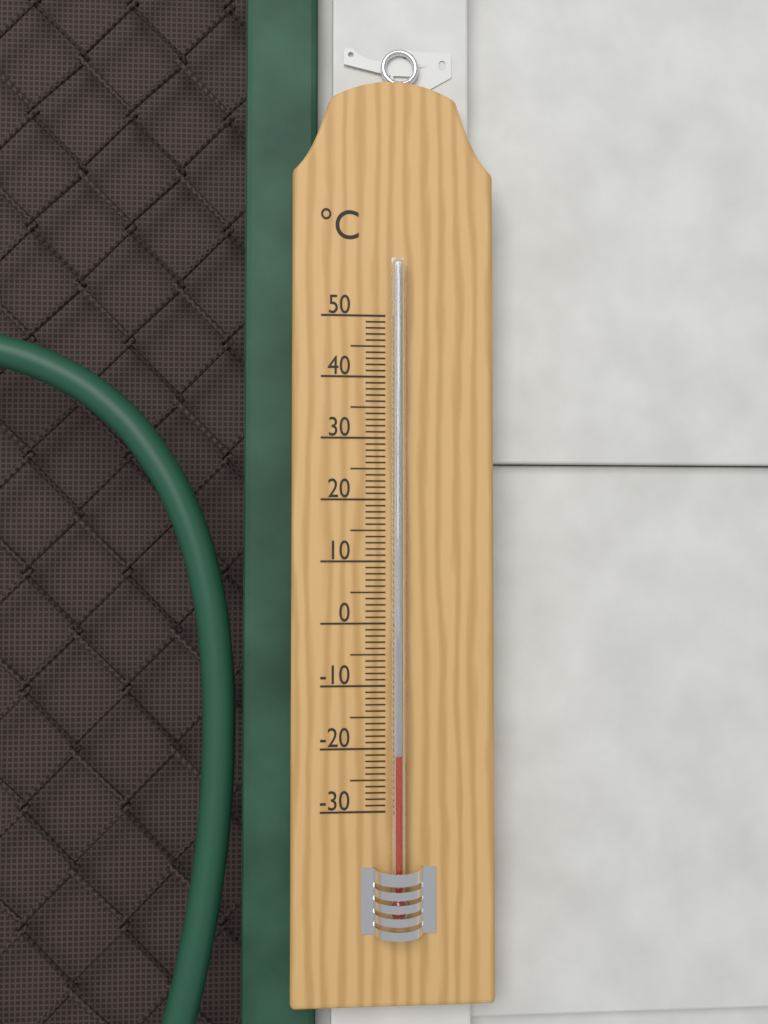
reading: -21 °C
